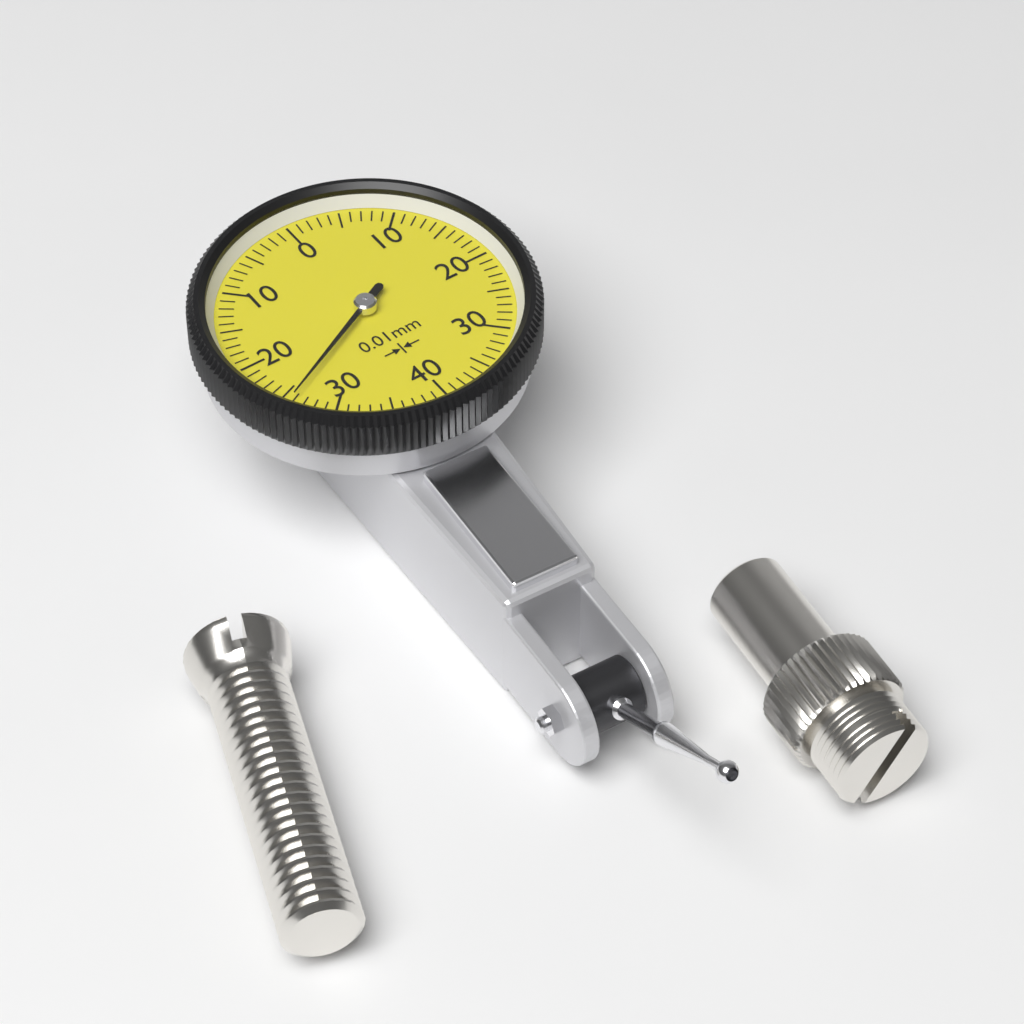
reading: 0.26 mm
